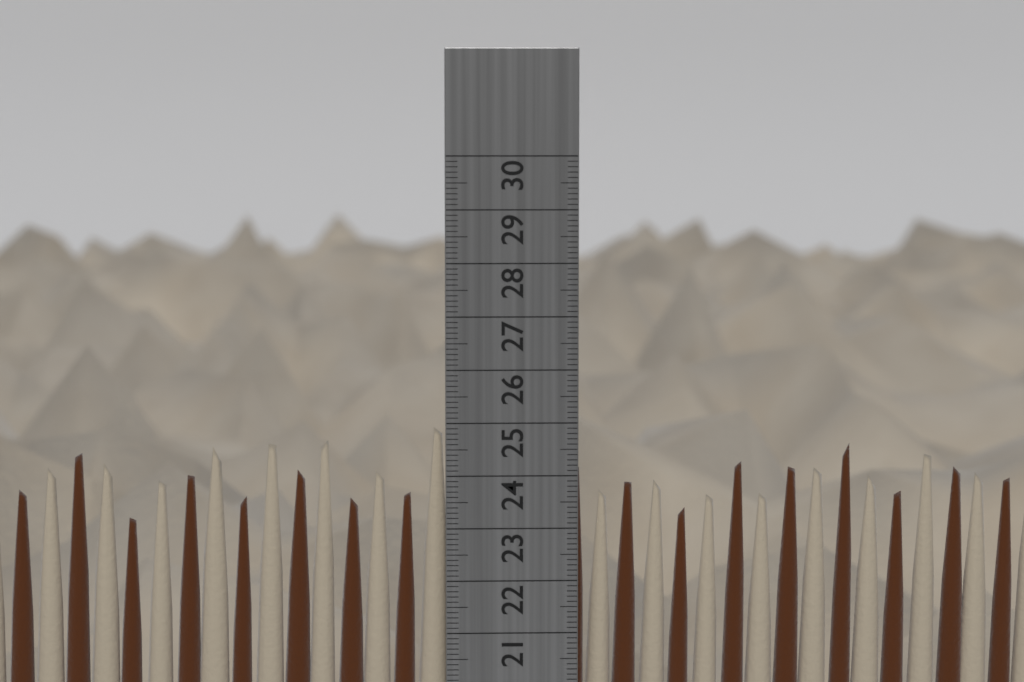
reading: 25.0 cm
